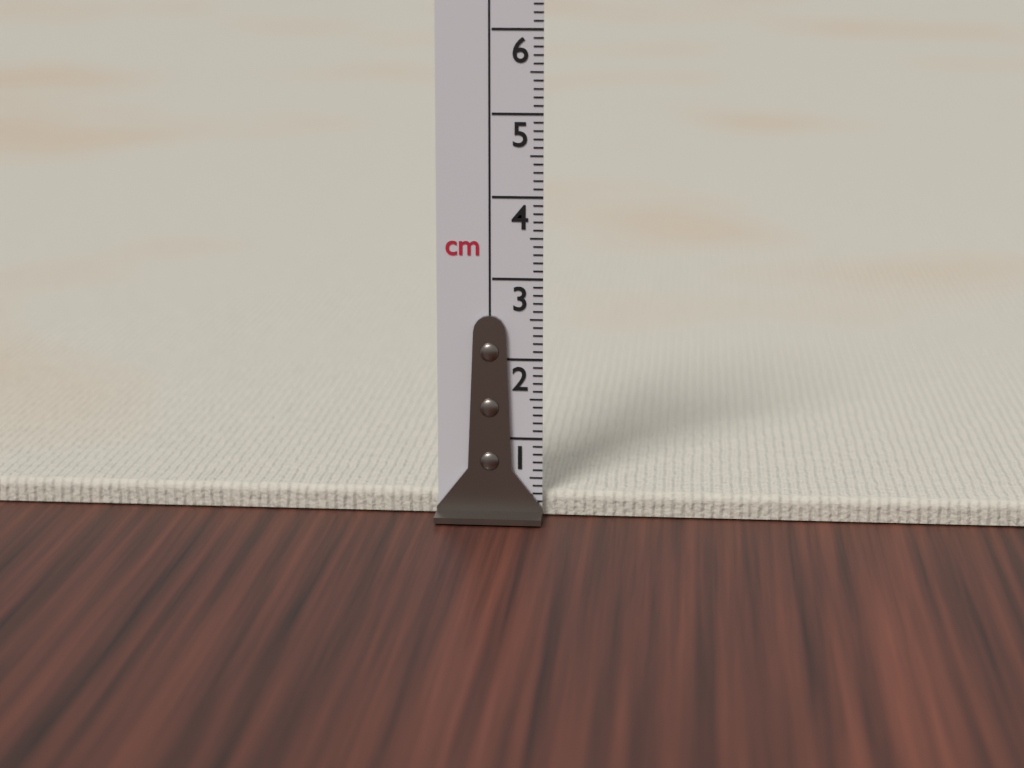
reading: 0.3 cm
